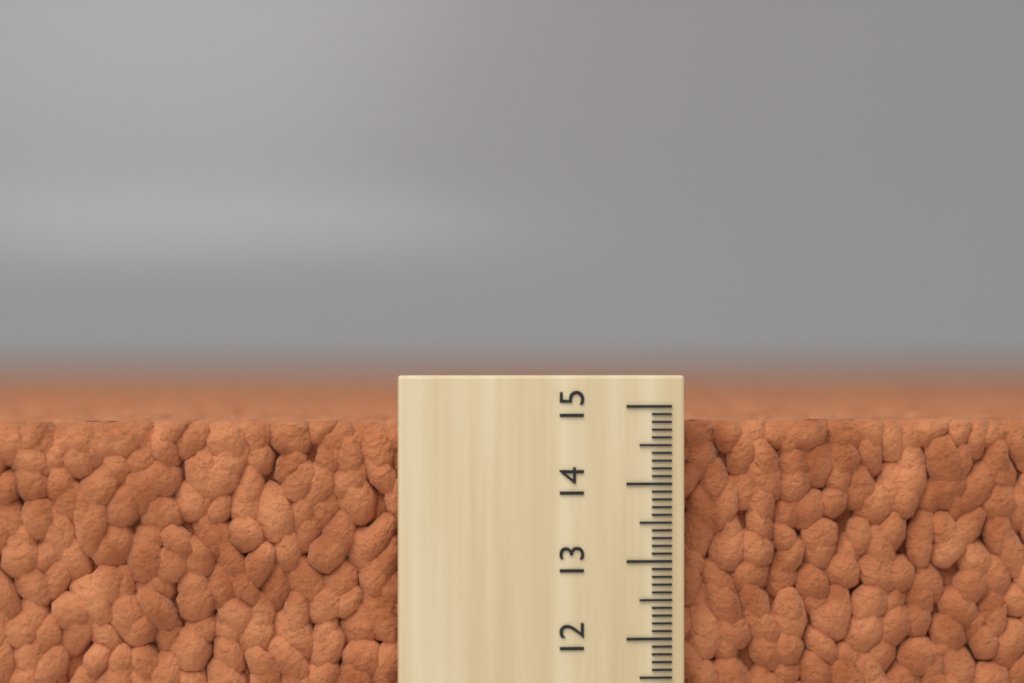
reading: 14.8 (no unit)
